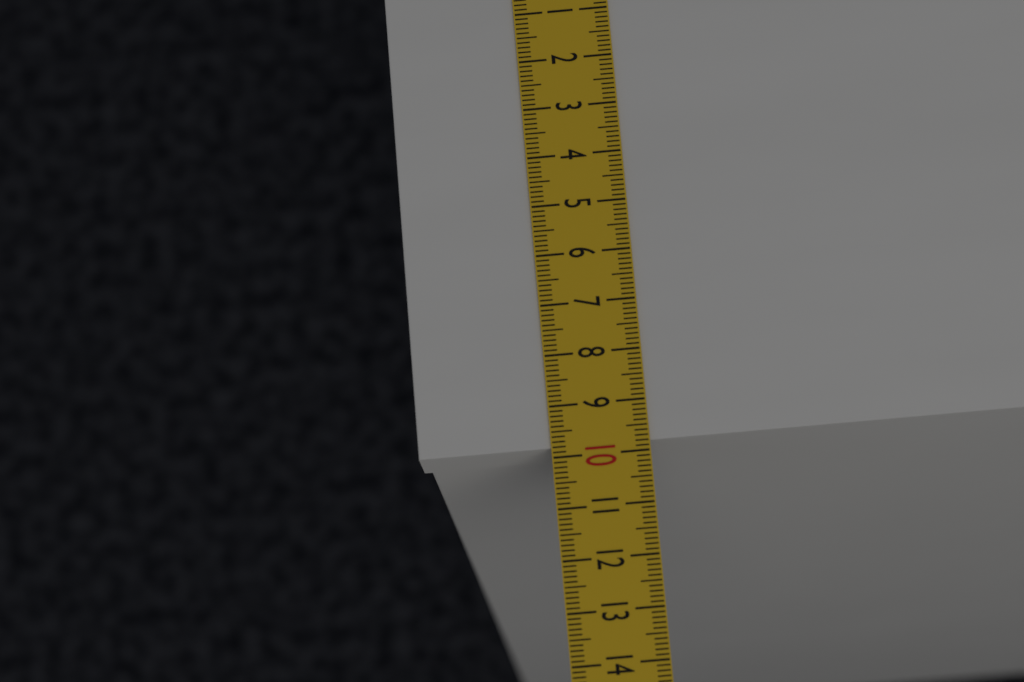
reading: 9.8 cm
